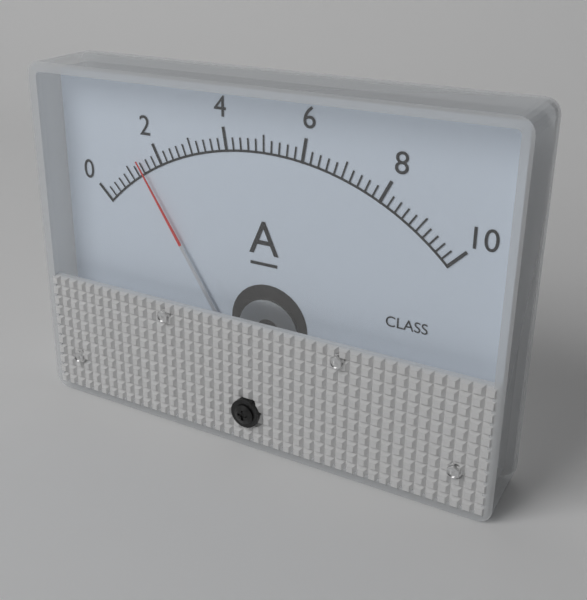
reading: 1.4 A
